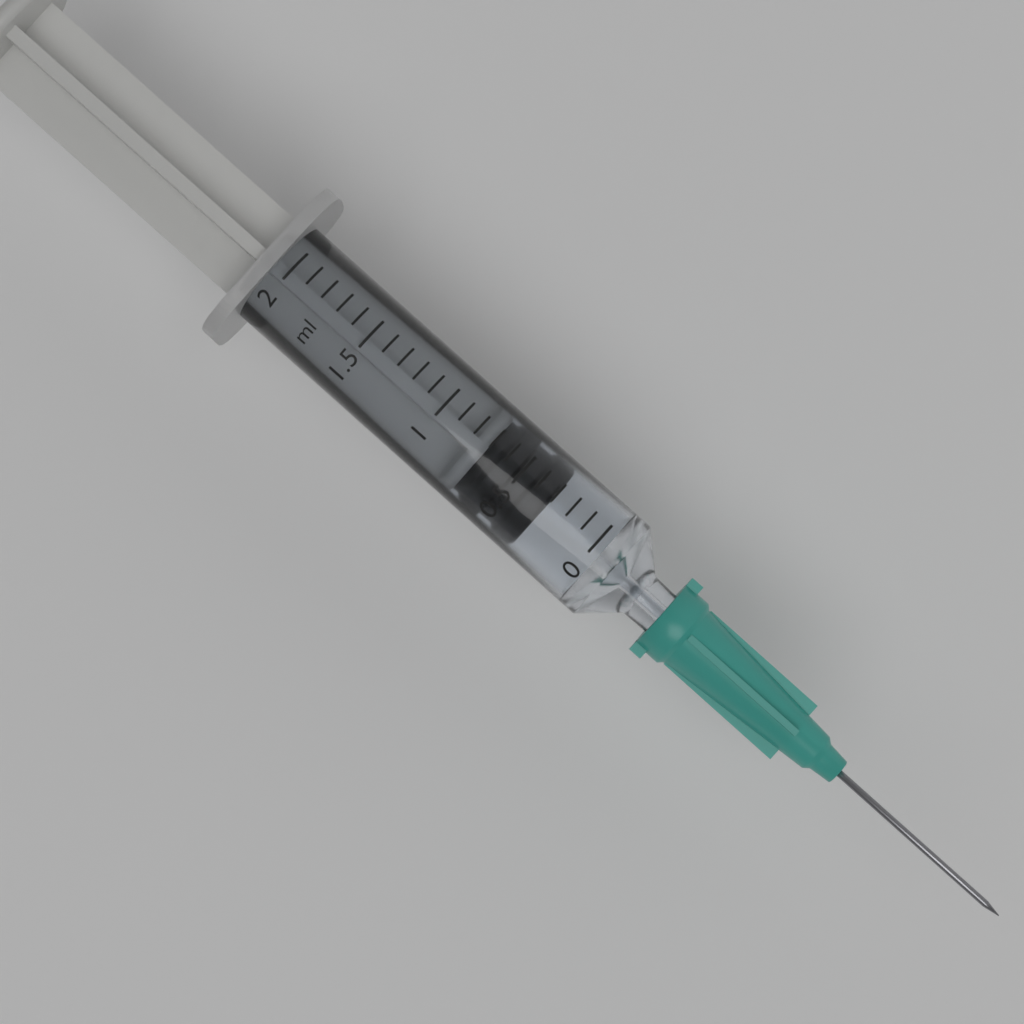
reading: 0.3 ml
